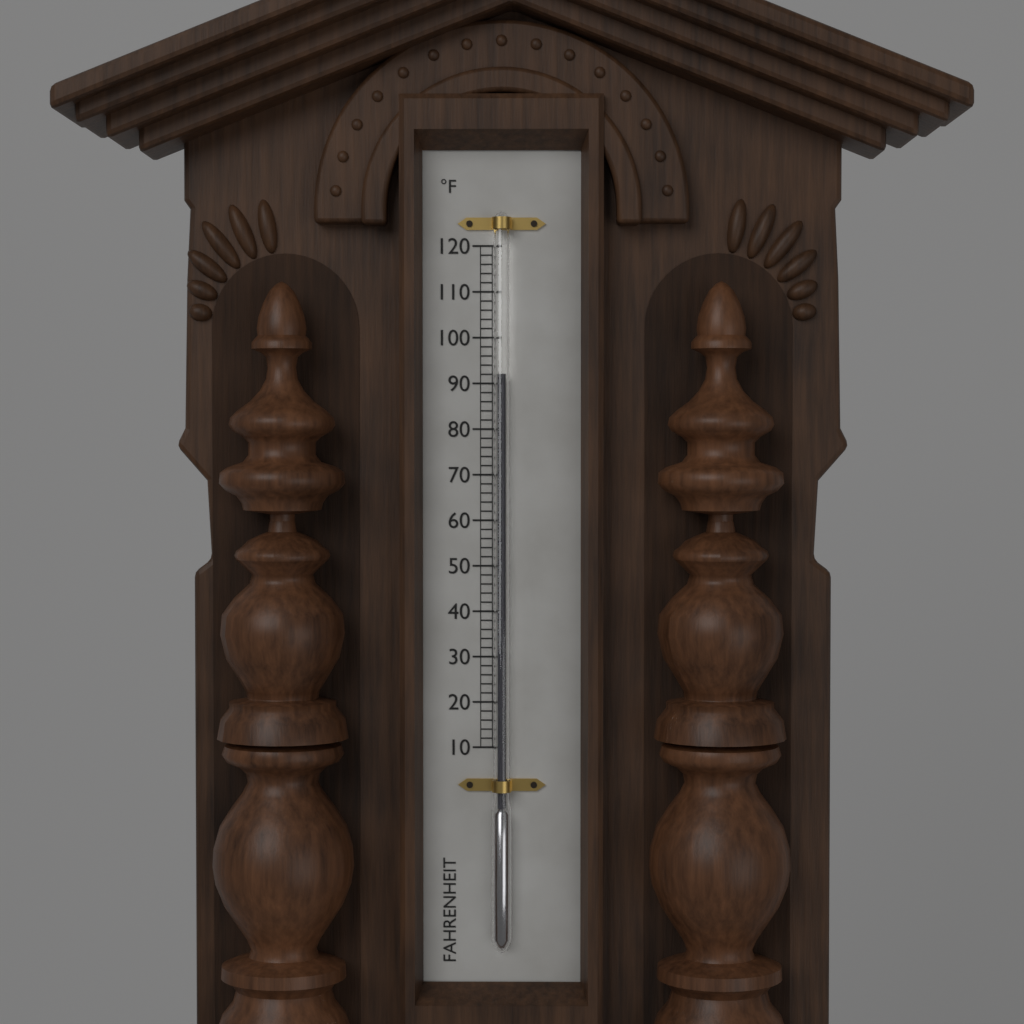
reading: 92 °F
